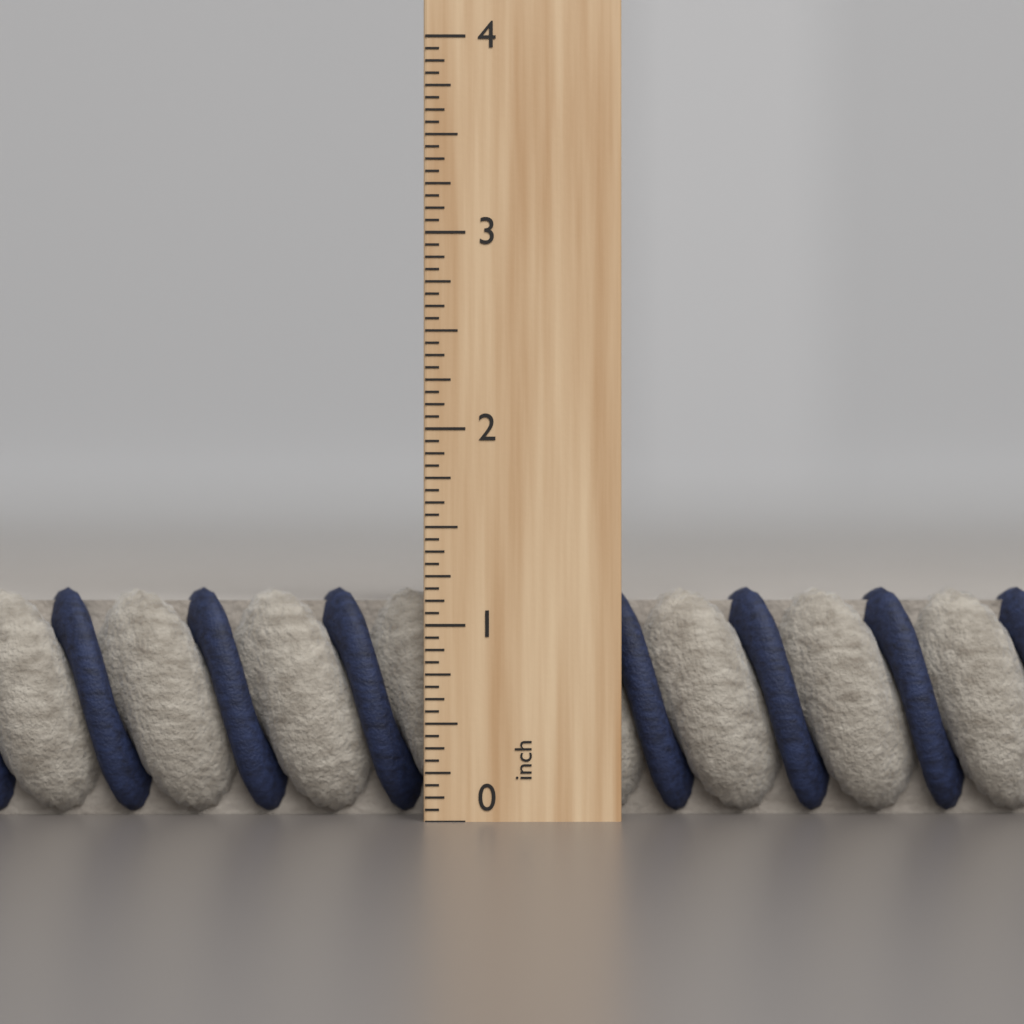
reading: 1.1875 inch
